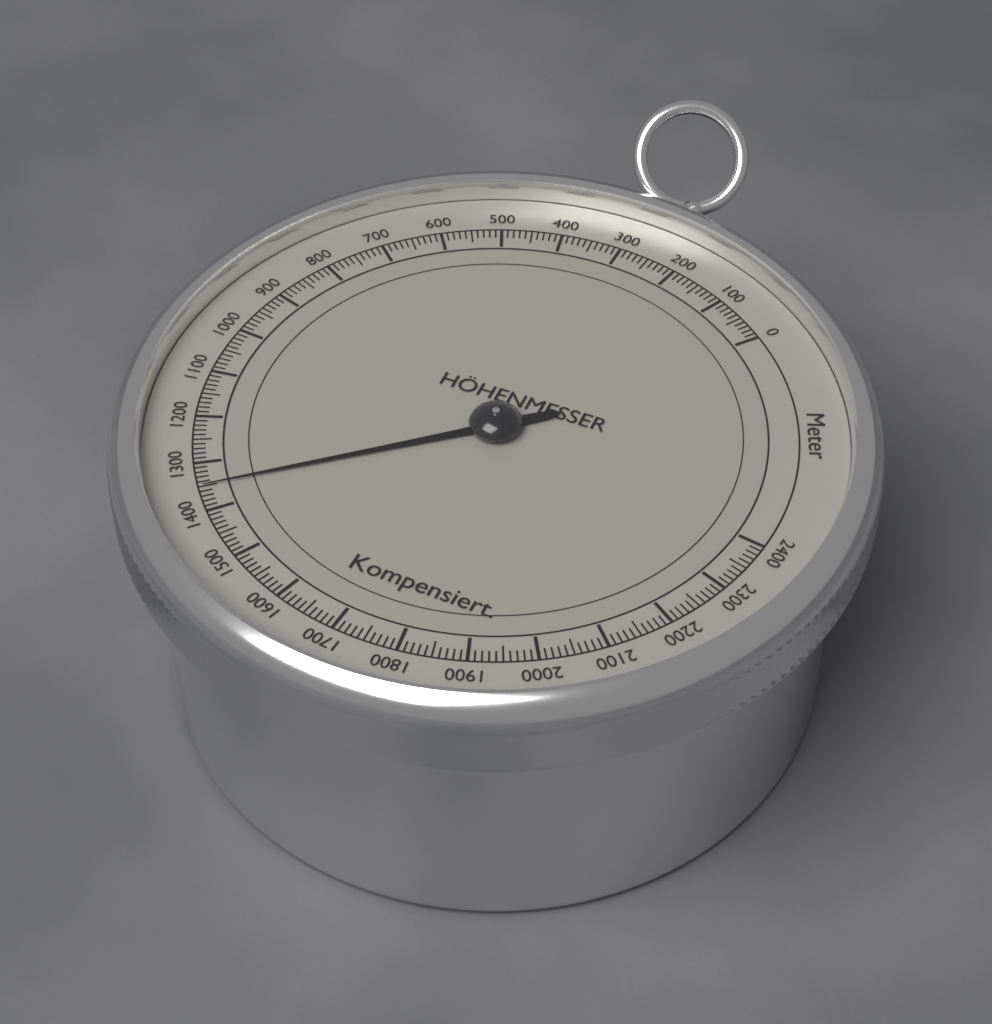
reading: 1350 m
